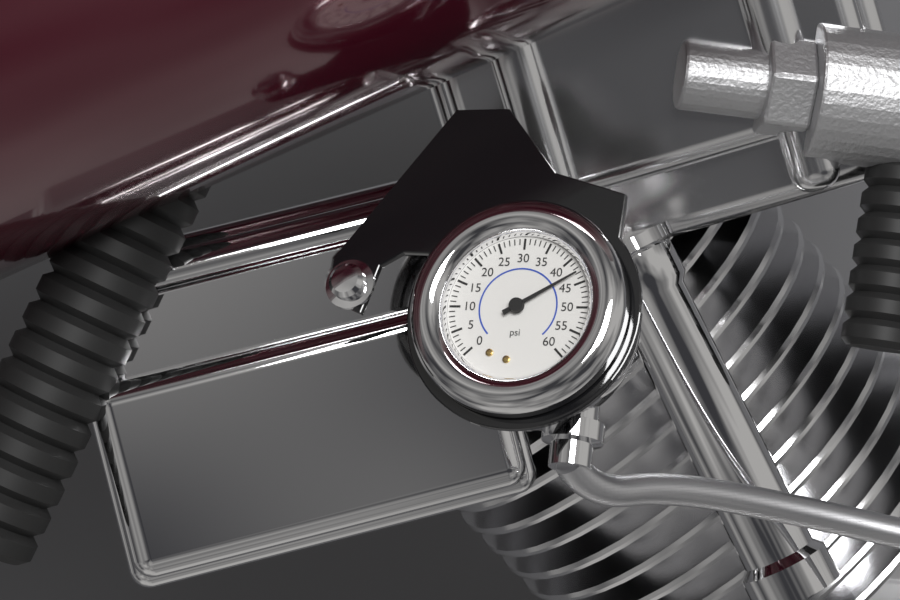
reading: 43 psi
